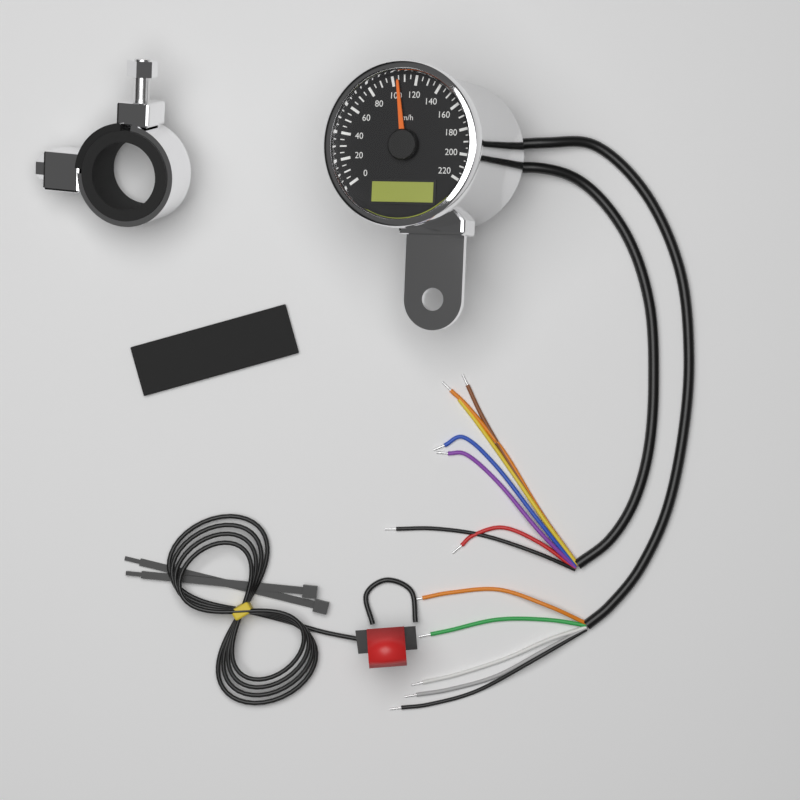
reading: 105 km/h
